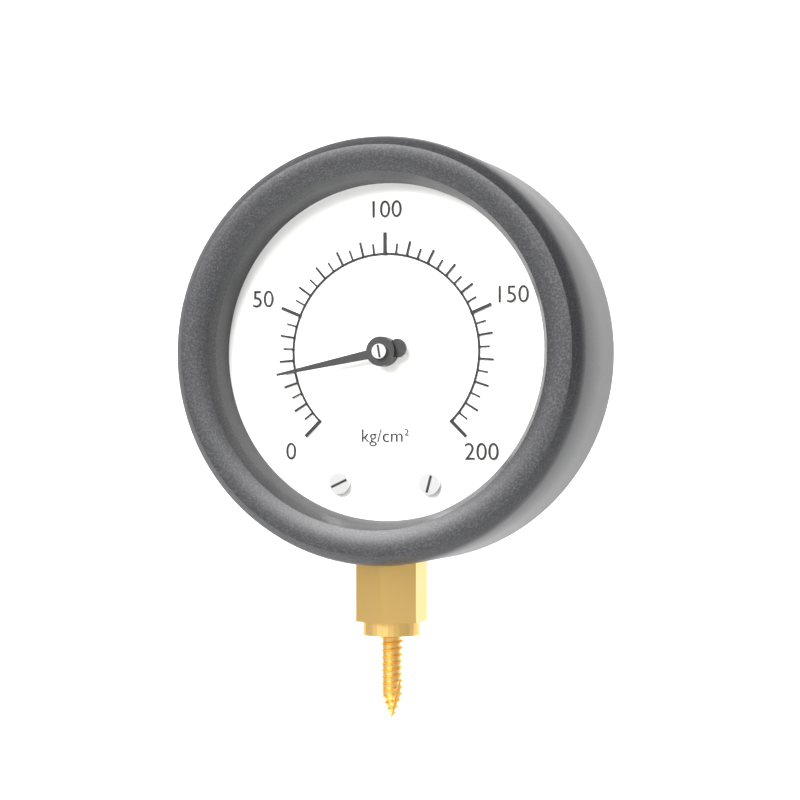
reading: 25 kg/cm²
